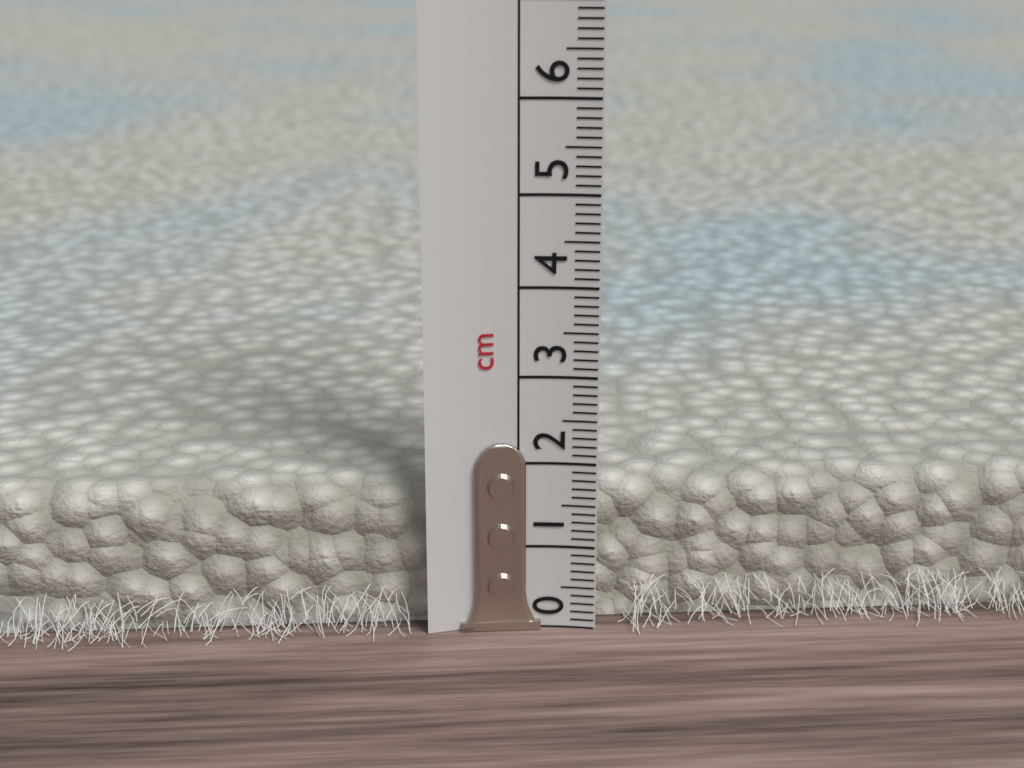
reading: 1.7 cm
